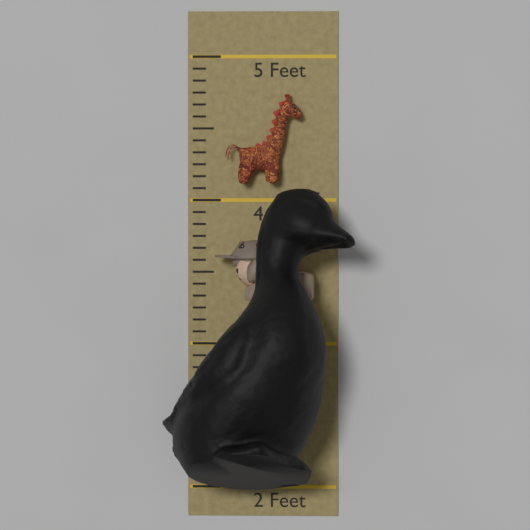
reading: 4.083333 Feet
